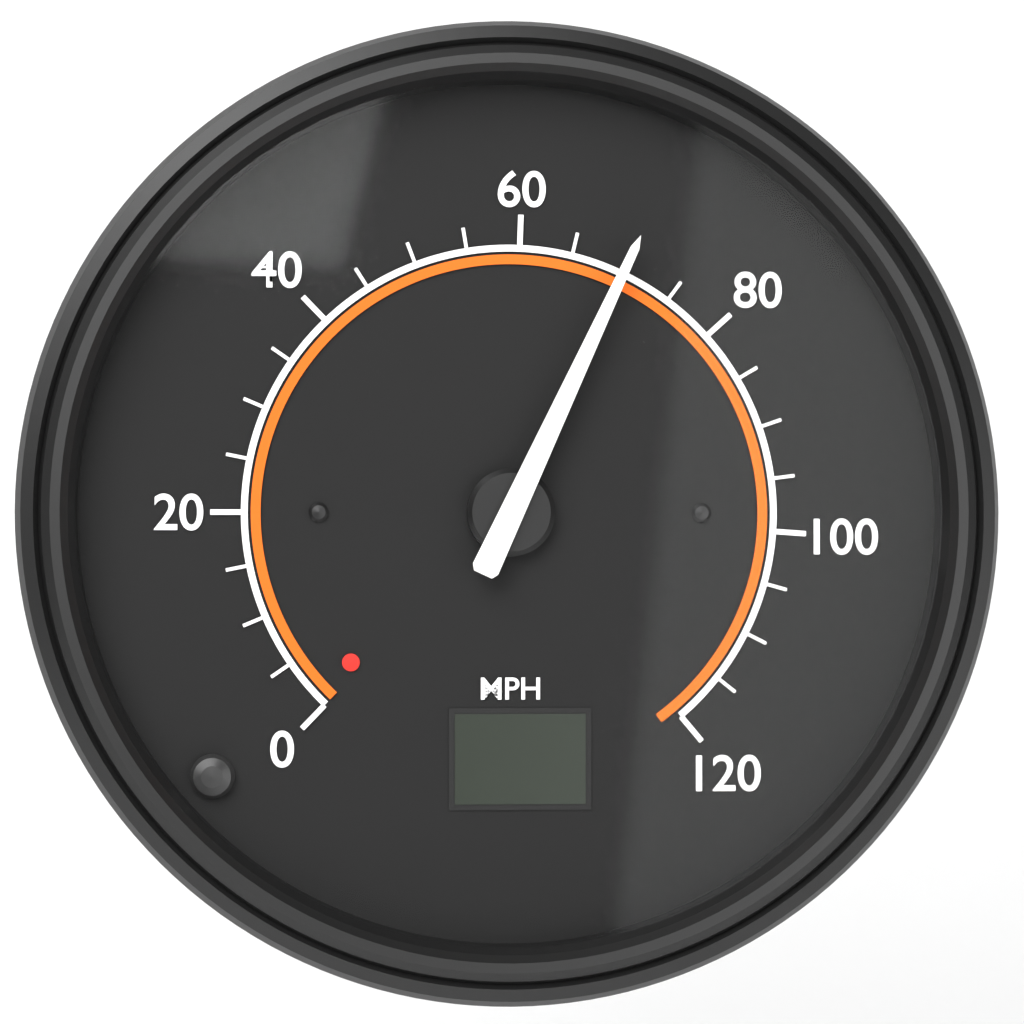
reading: 70 MPH
